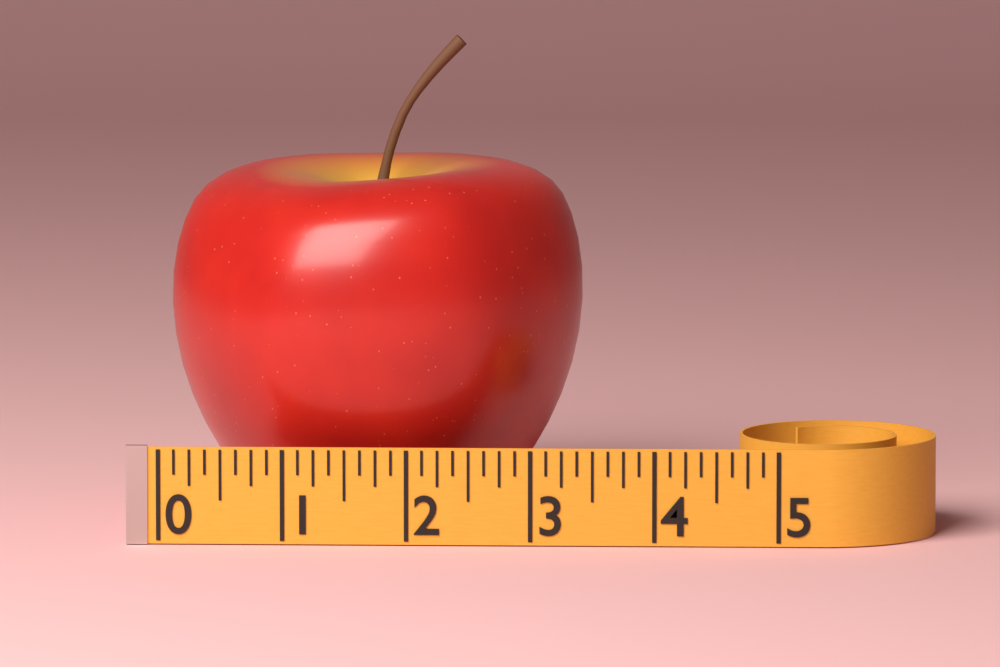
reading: 3.375 (no unit)
